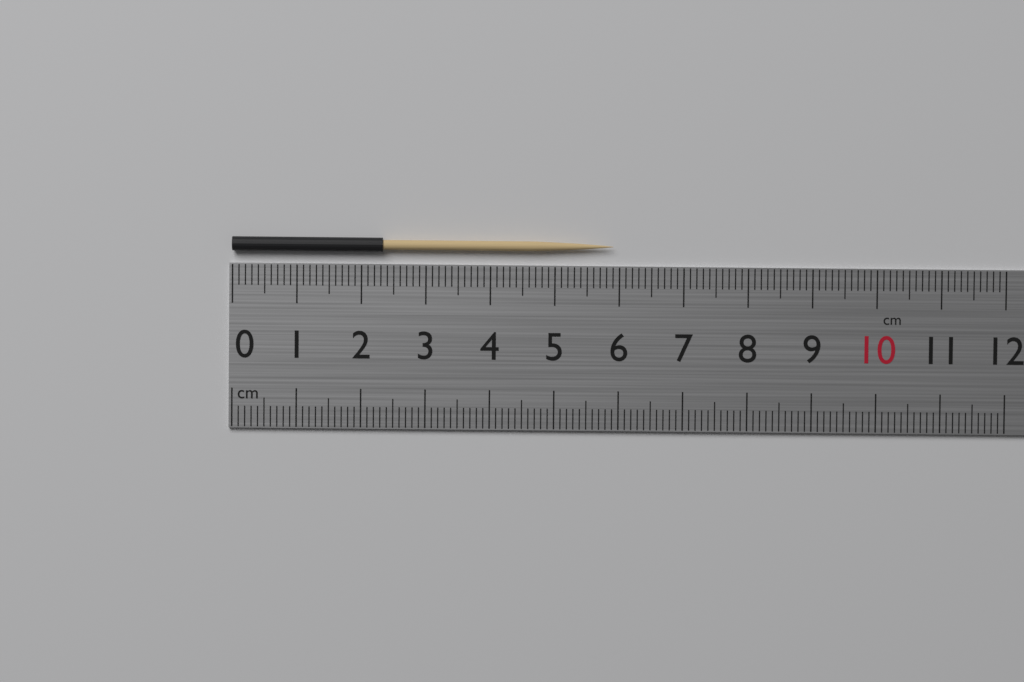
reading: 5.9 cm
